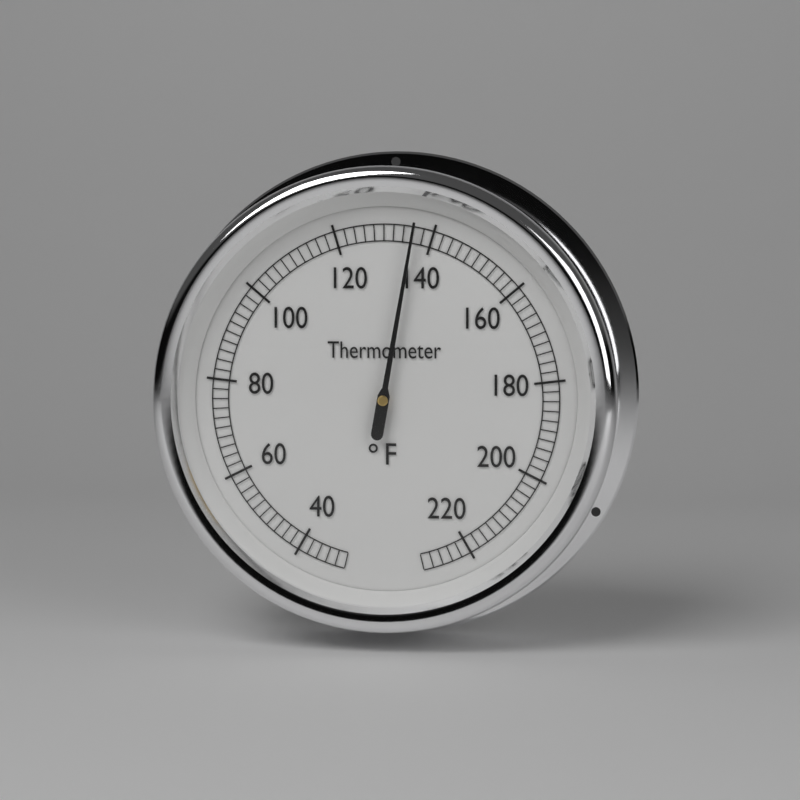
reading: 136 °F
